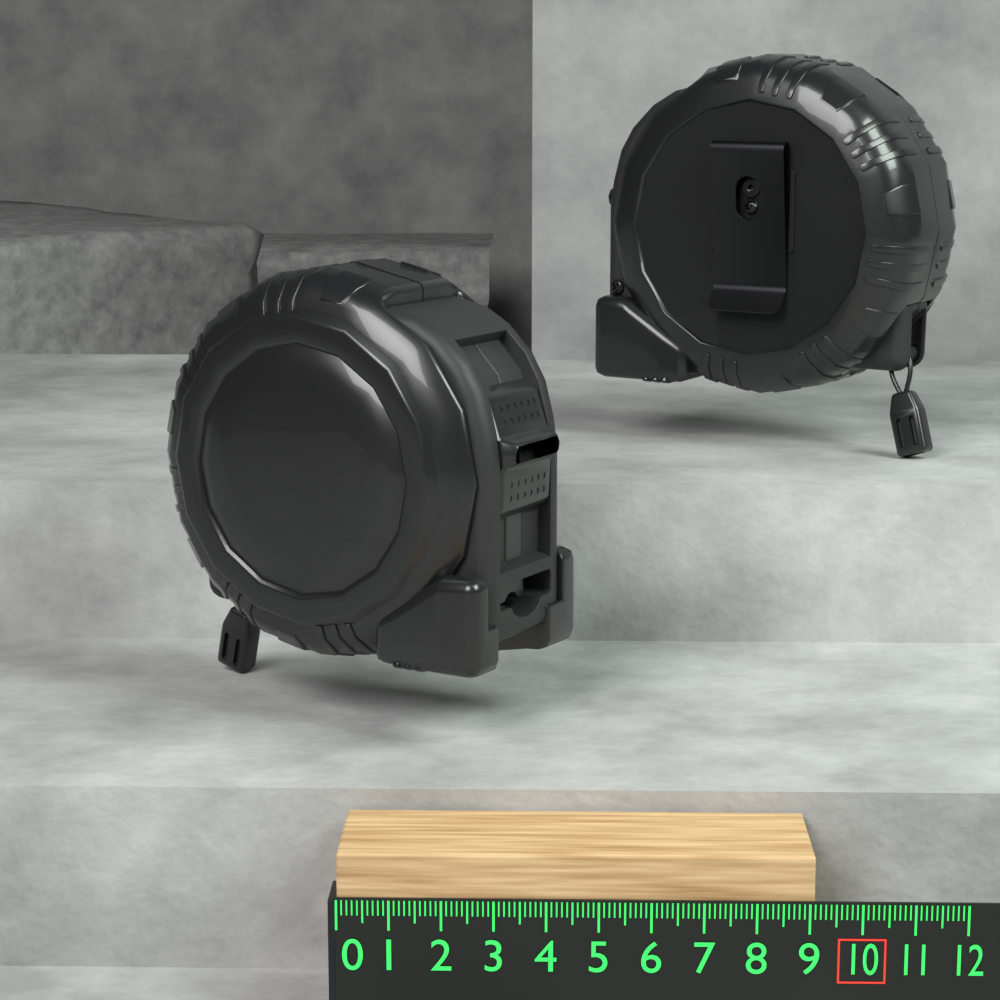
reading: 9.1 (no unit)
